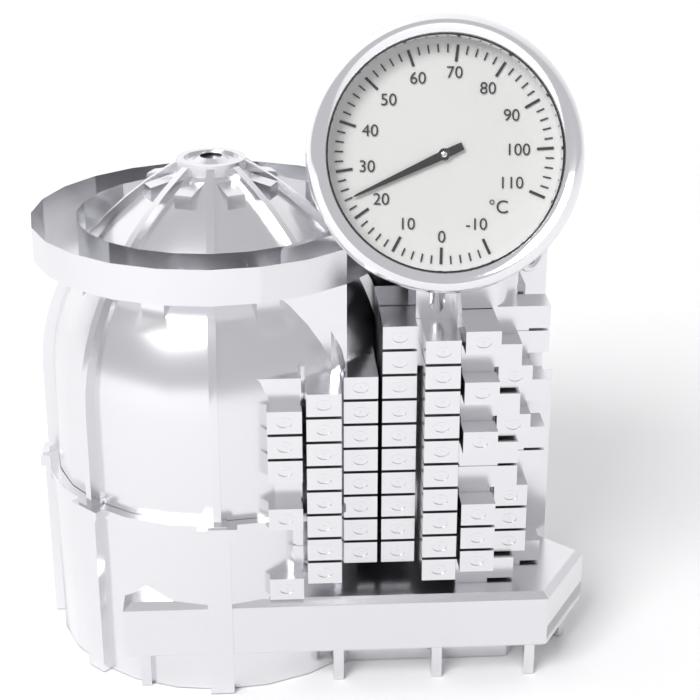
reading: 24 °C
